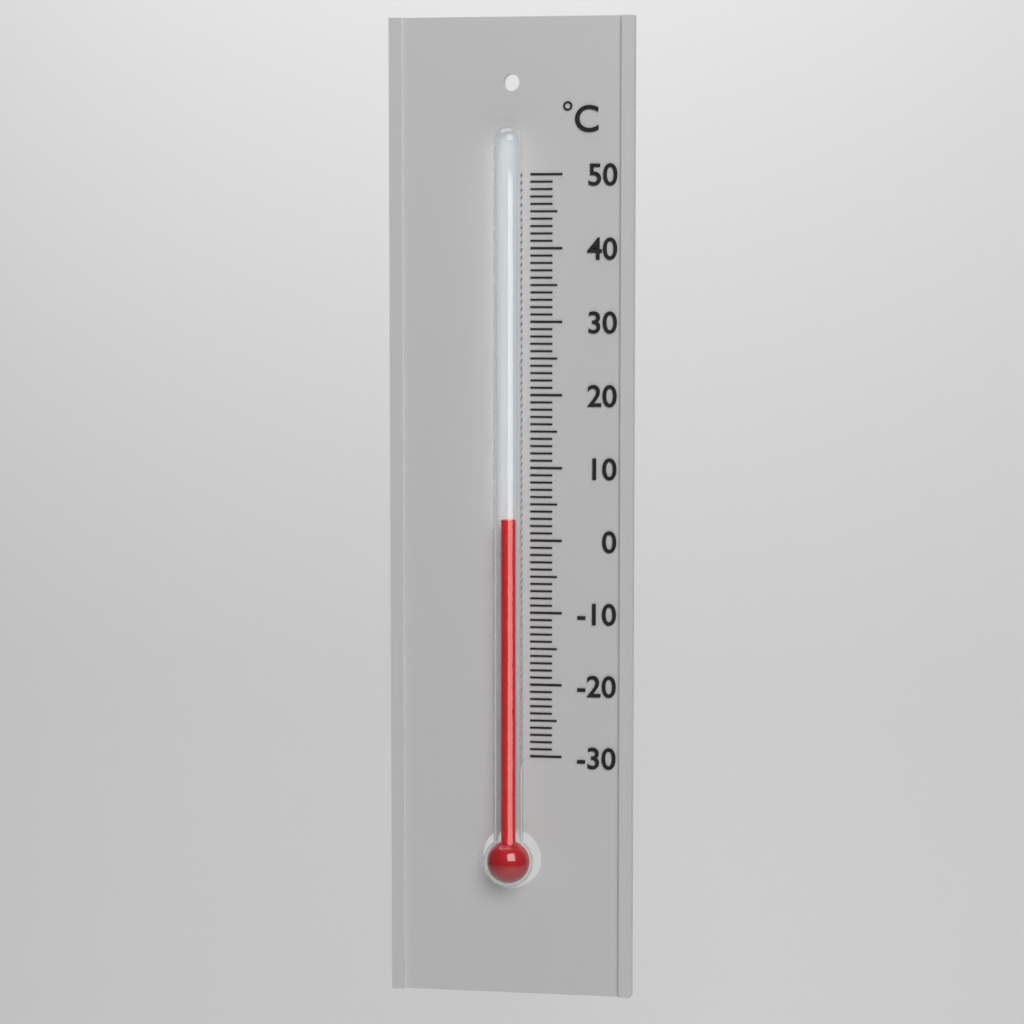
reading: 3 °C
